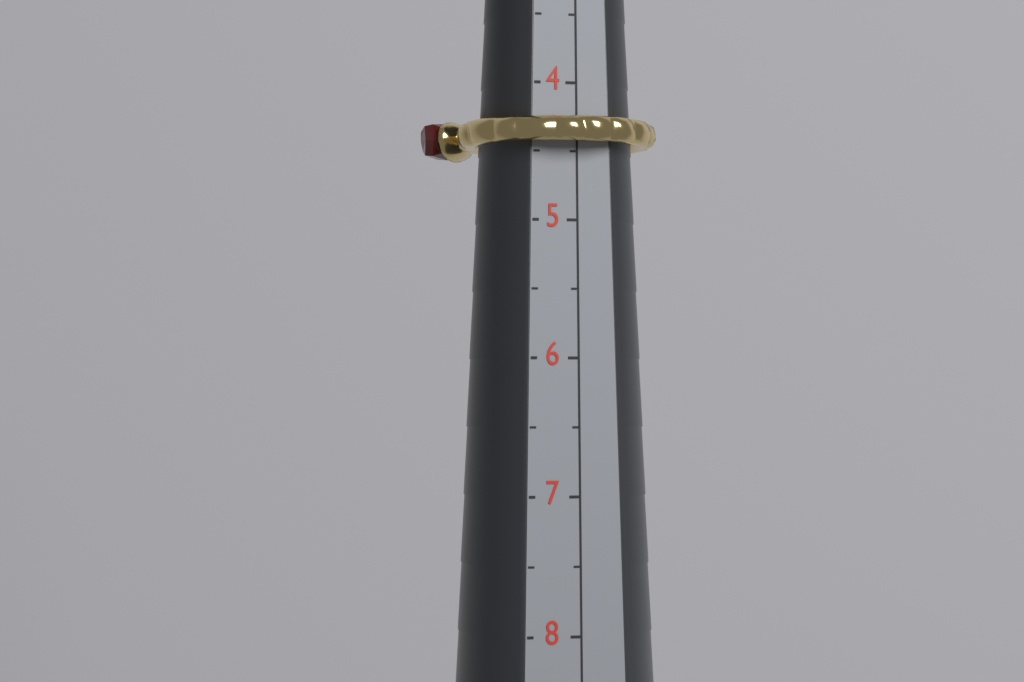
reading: 4.5 (no unit)
